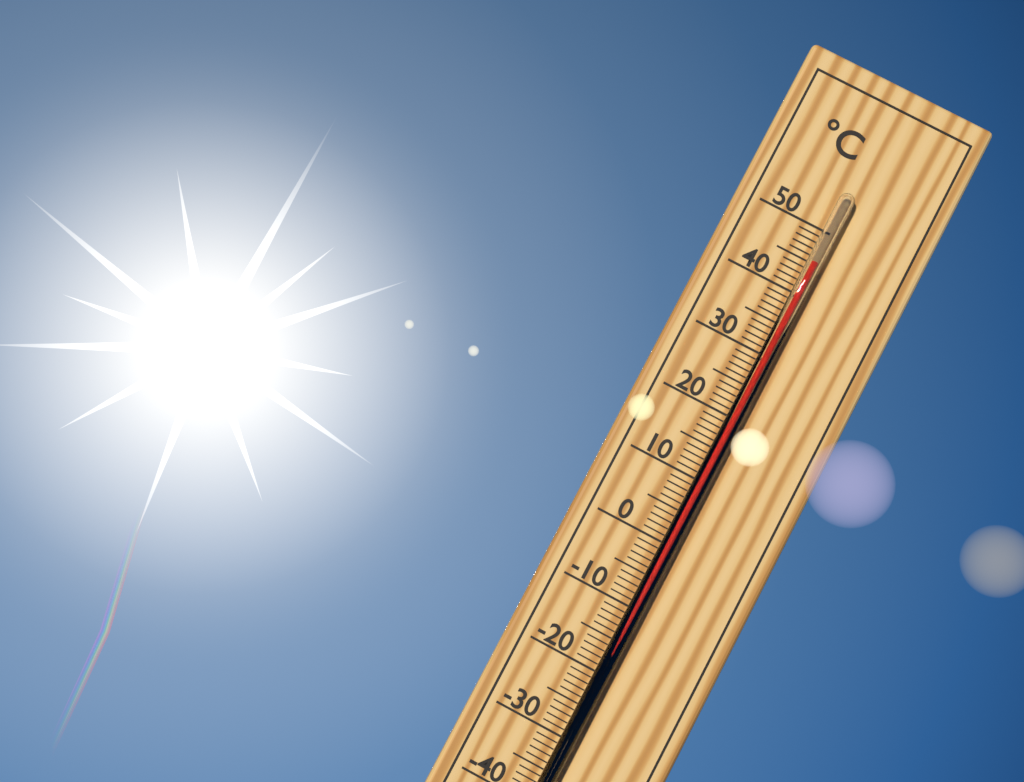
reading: 45 °C
